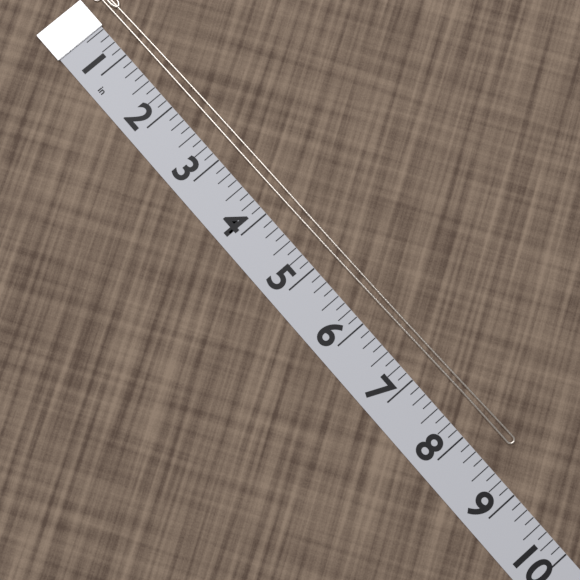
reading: 8.500 in
